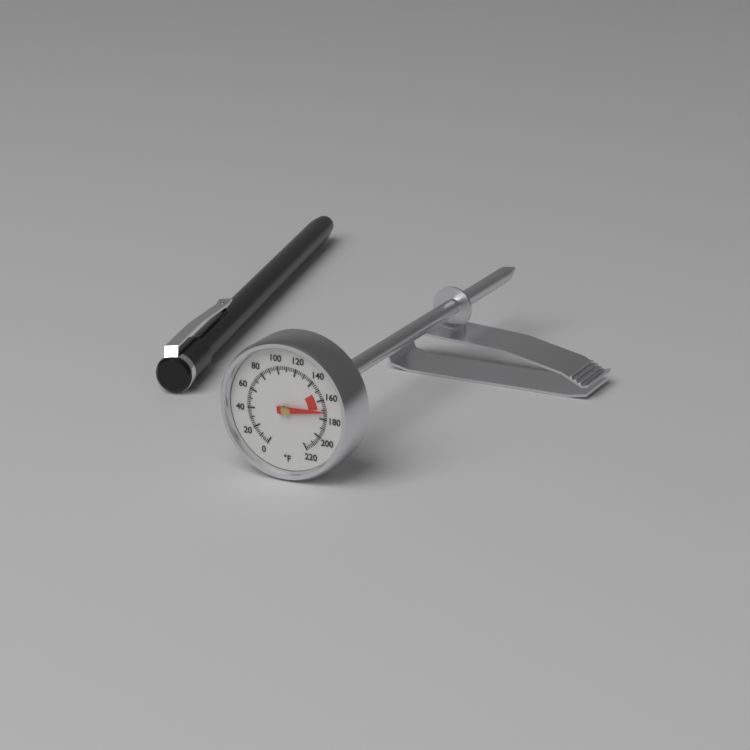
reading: 172 °F
